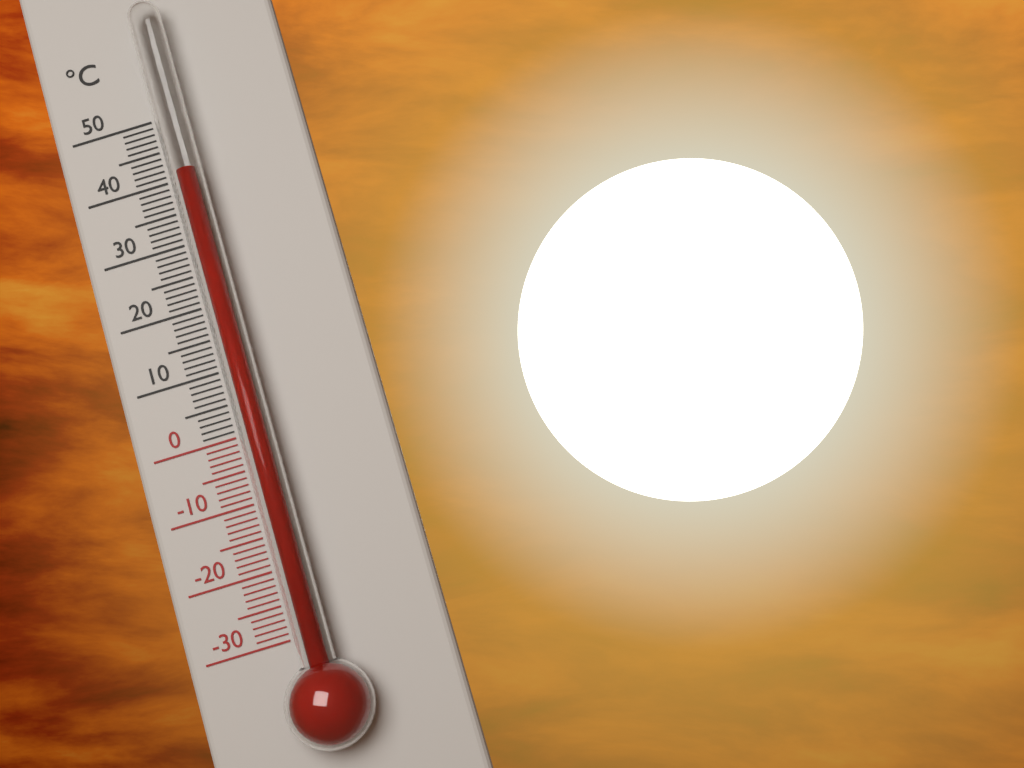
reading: 40 °C
